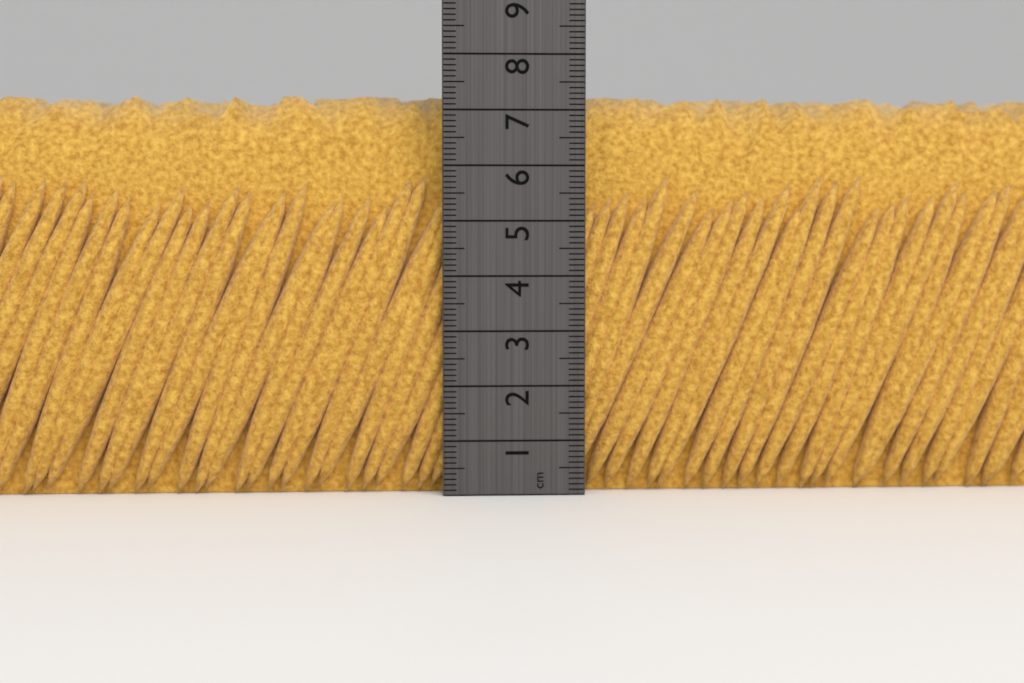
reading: 7.3 cm
